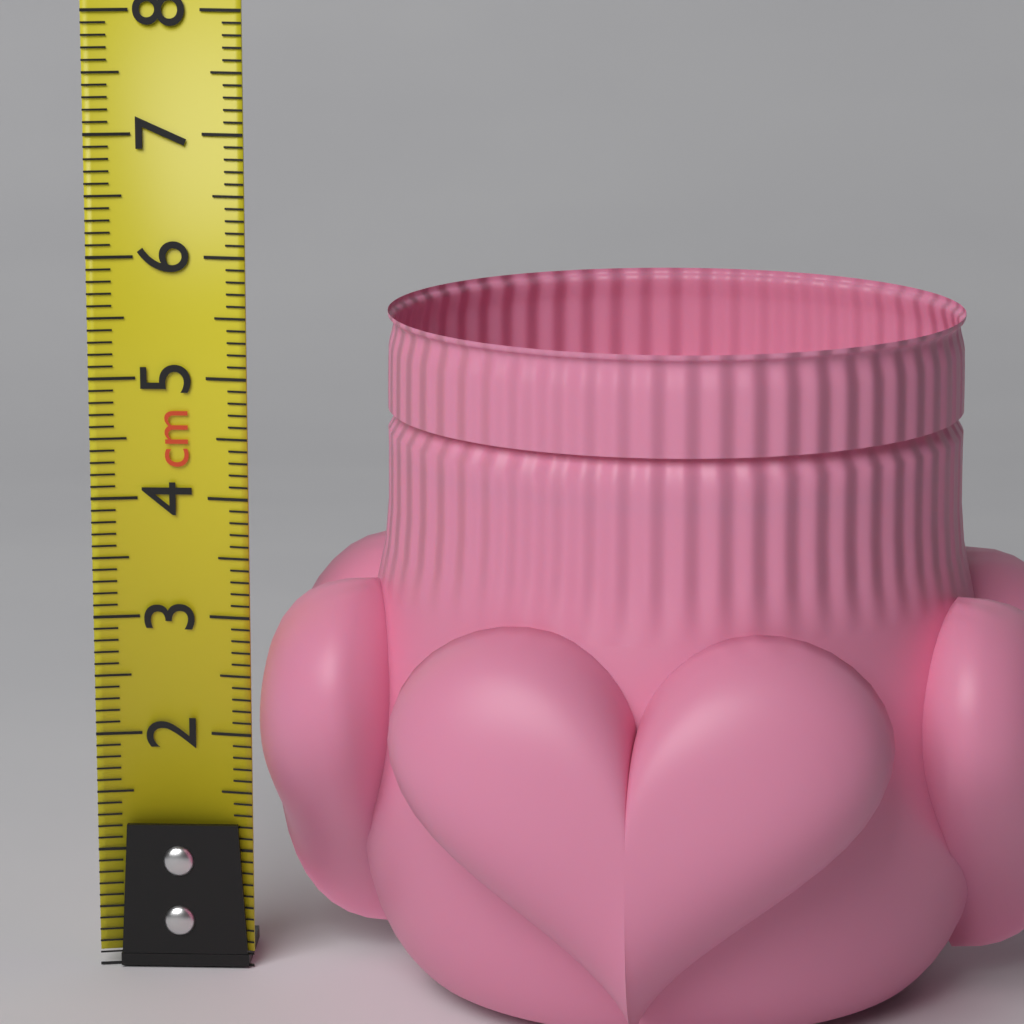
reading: 5.6 cm
